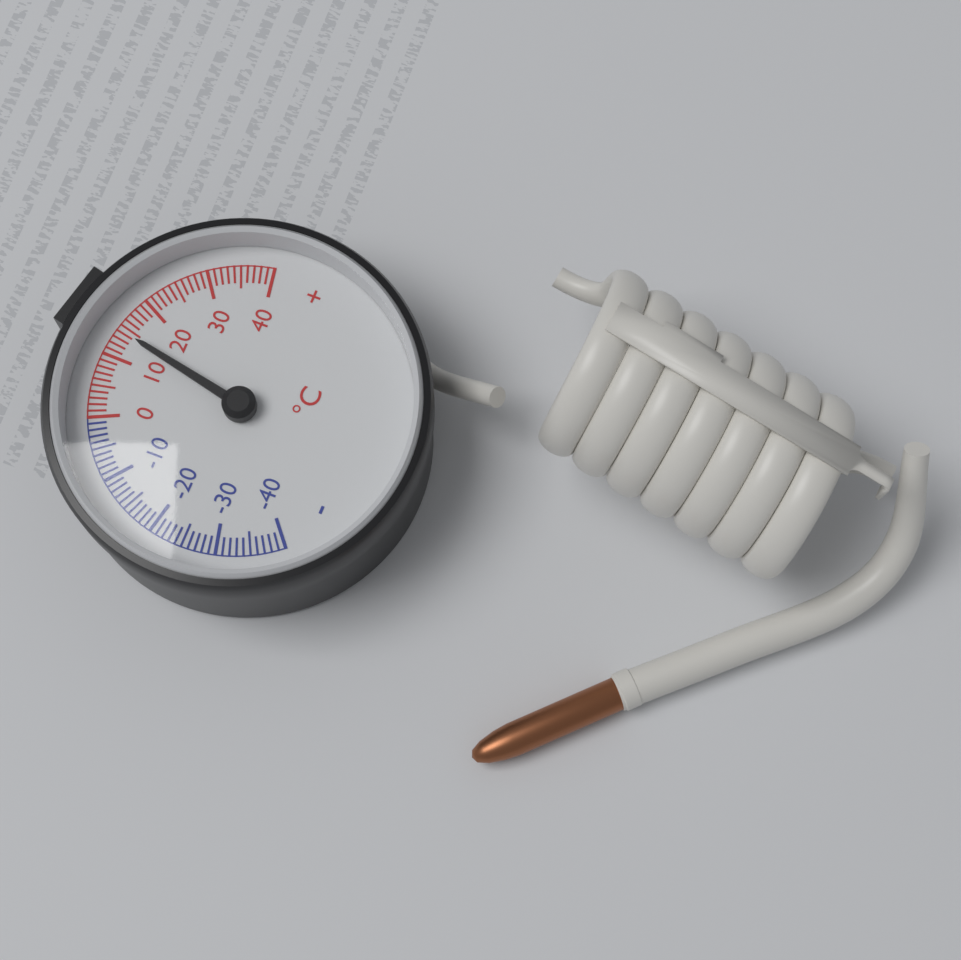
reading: 14 °C
